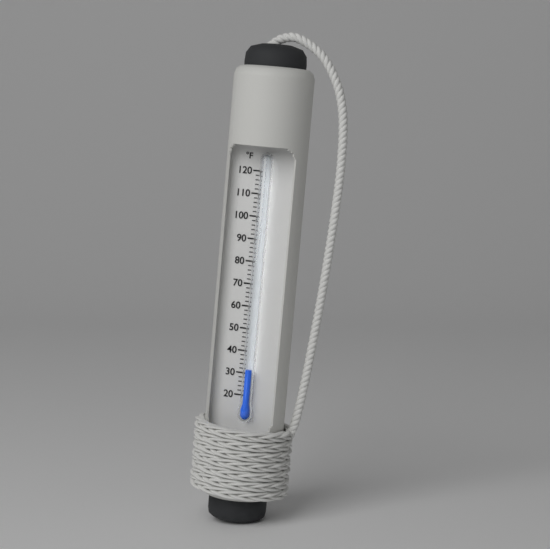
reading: 32 °F
